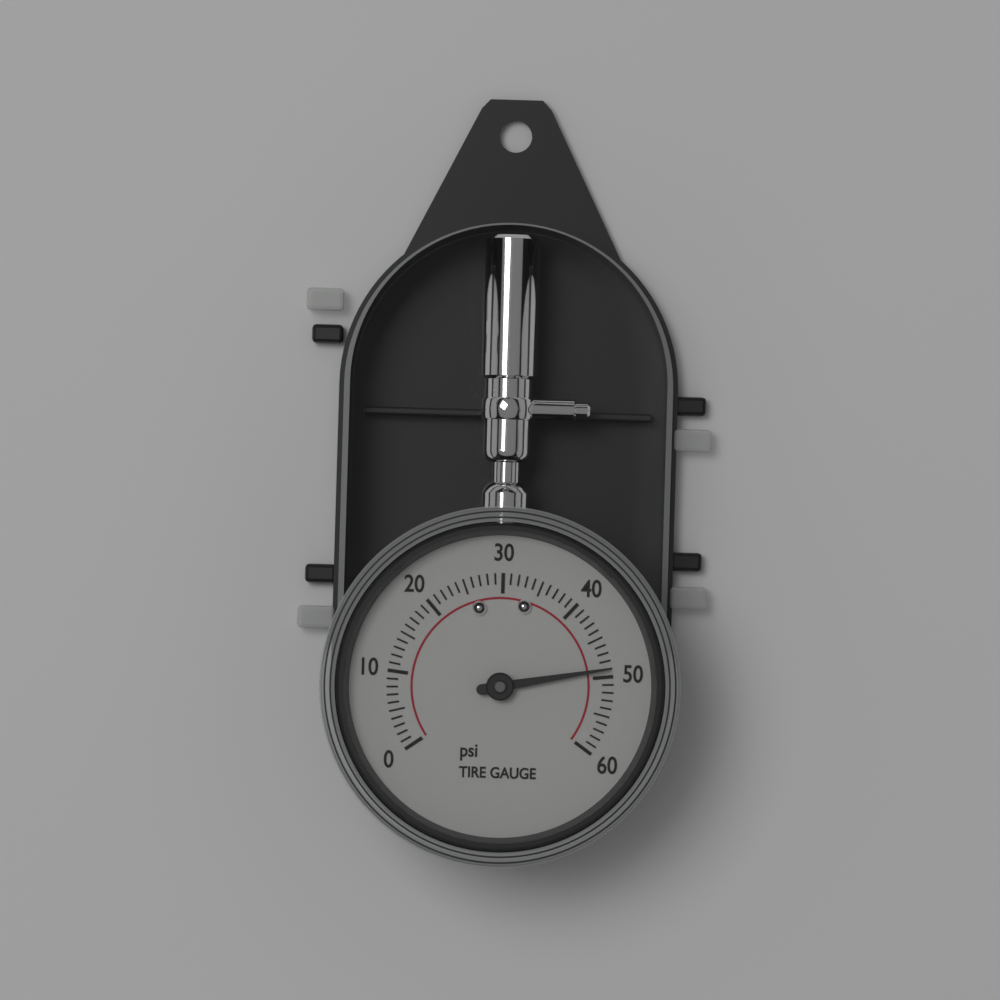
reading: 49 psi
